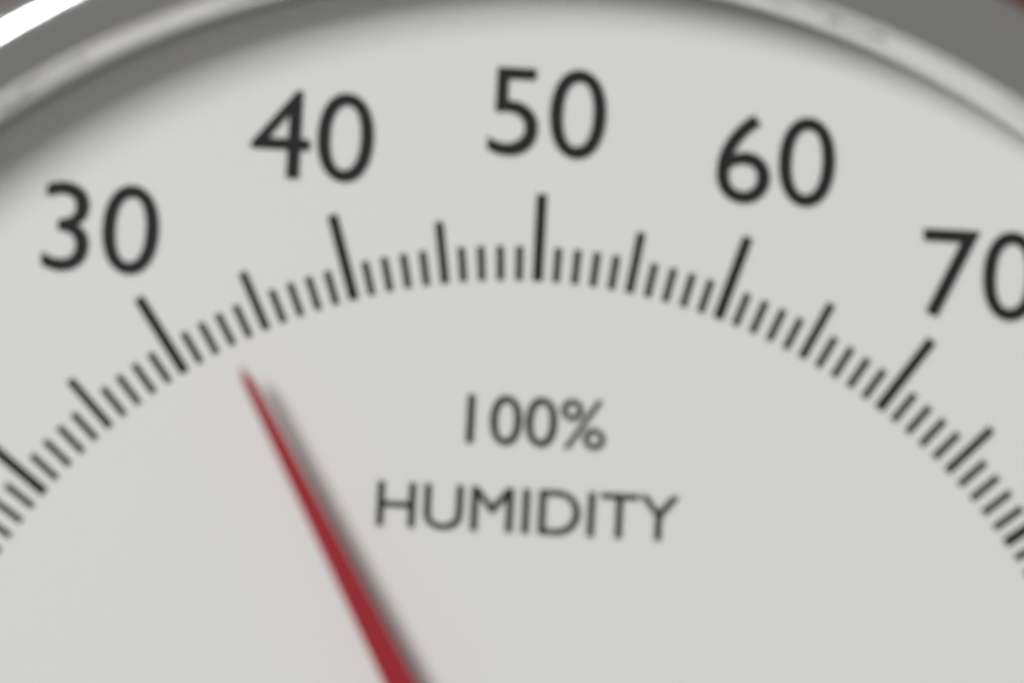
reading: 33 %
